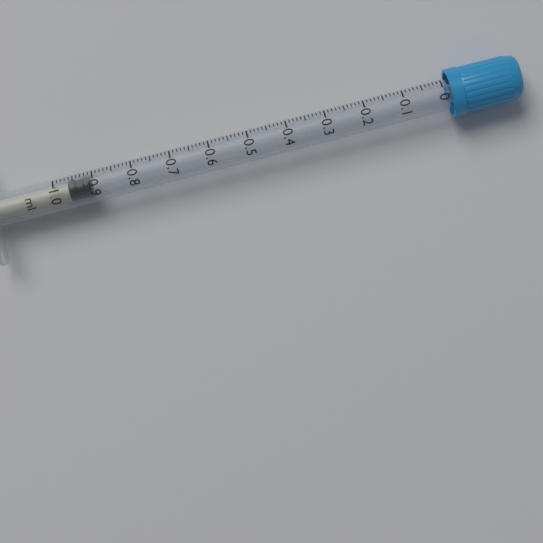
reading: 0.91 ml
